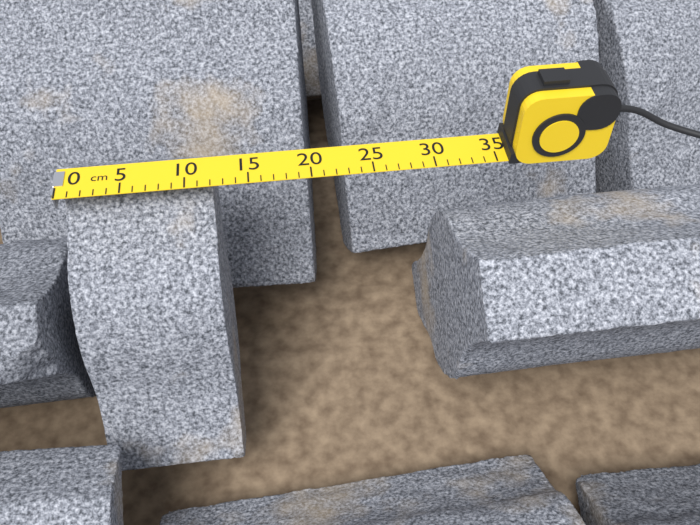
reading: 12 cm
